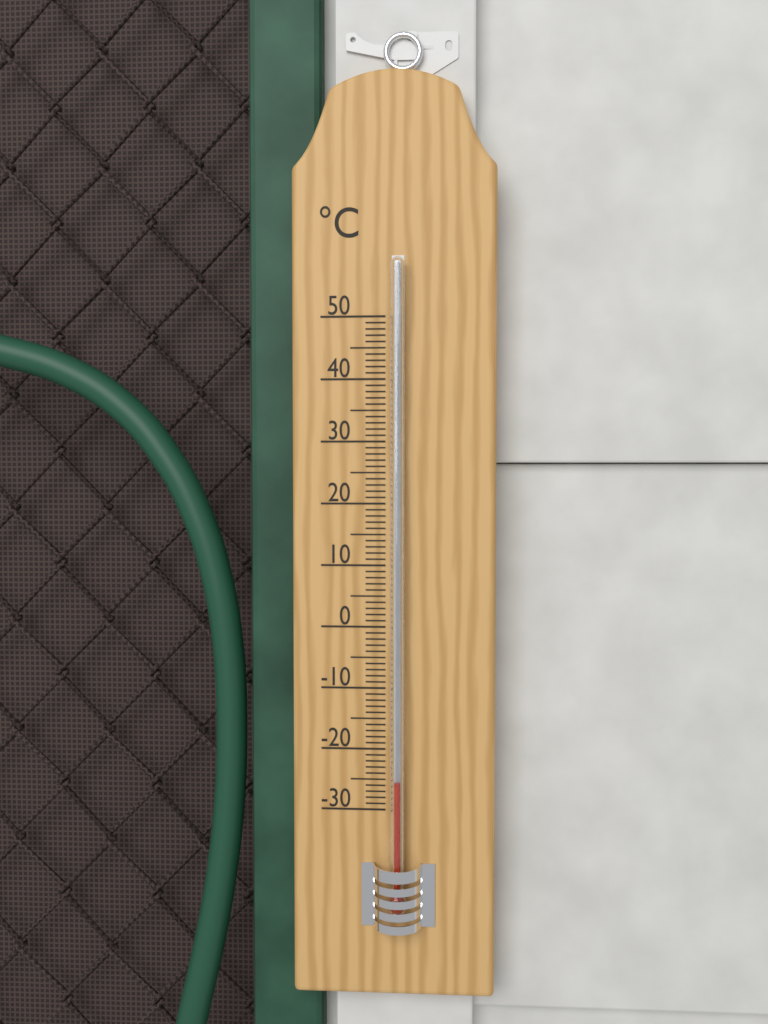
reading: -25 °C
